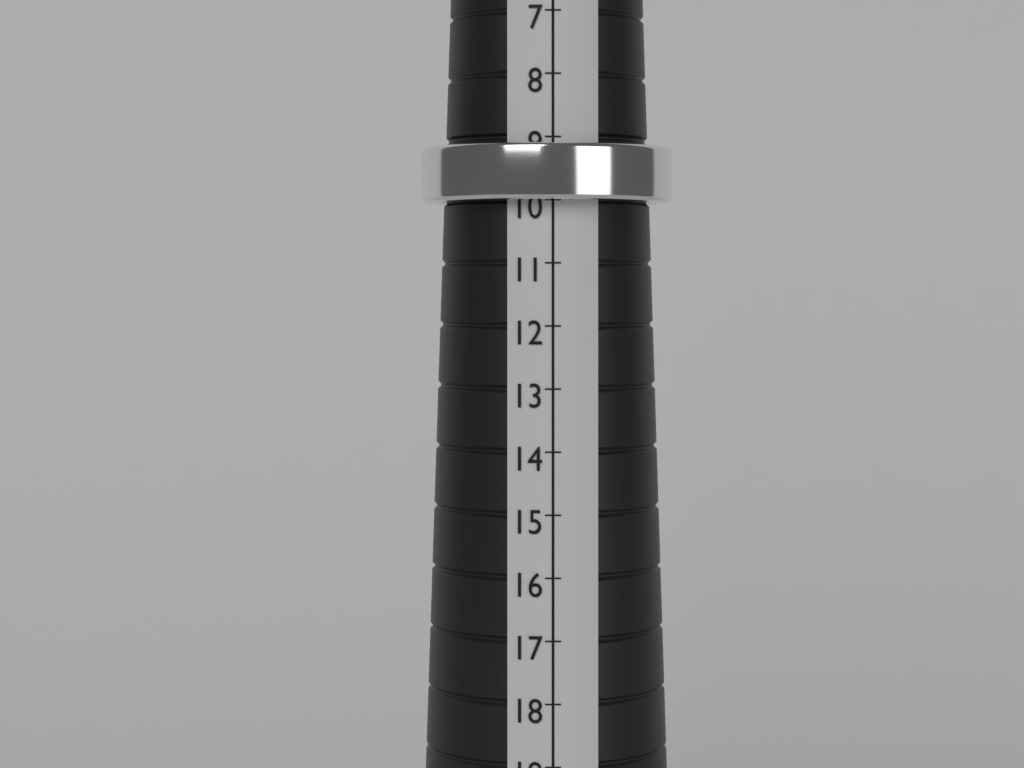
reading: 10 (no unit)
